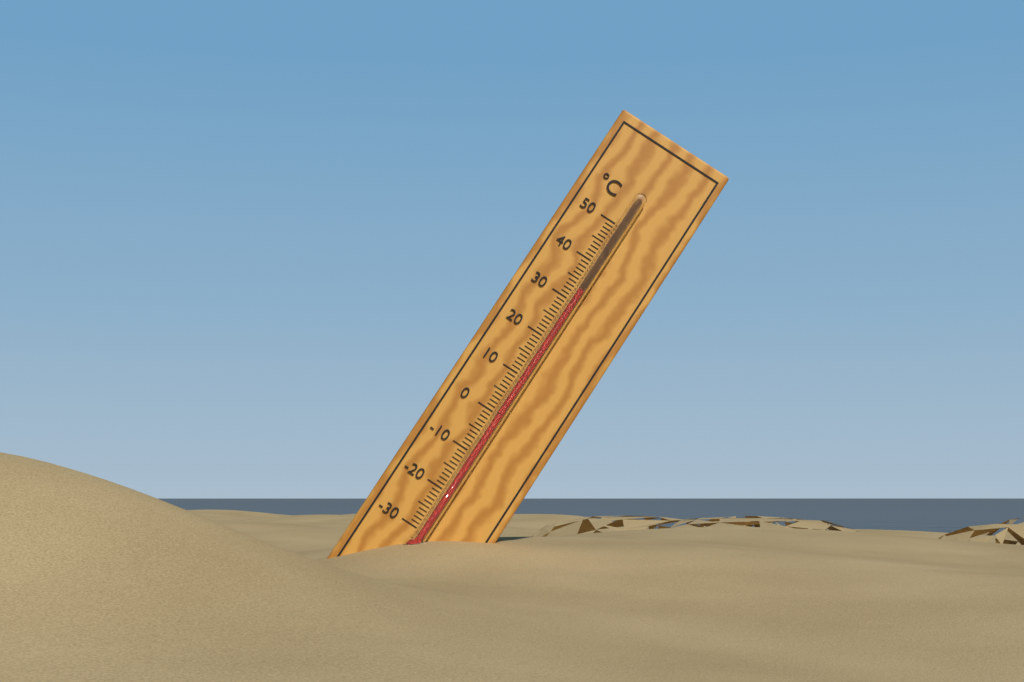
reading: 33 °C
